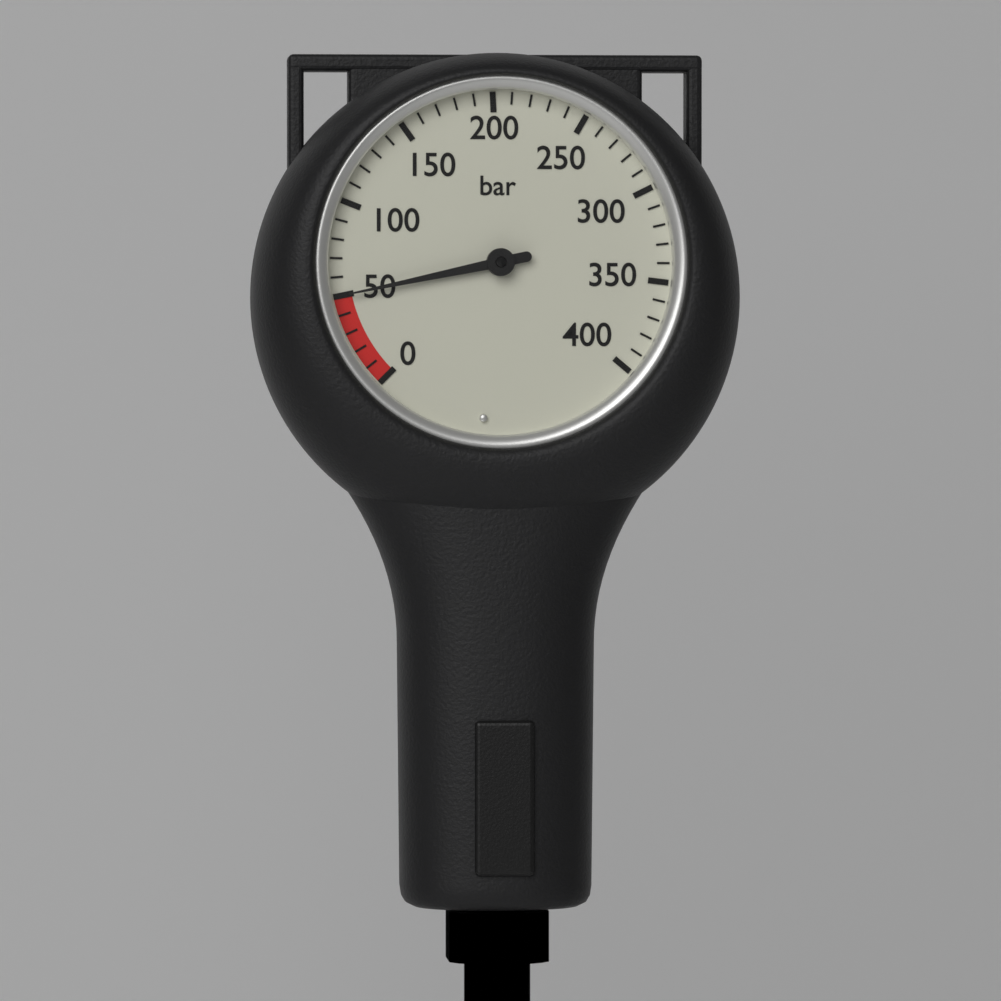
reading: 50 bar
